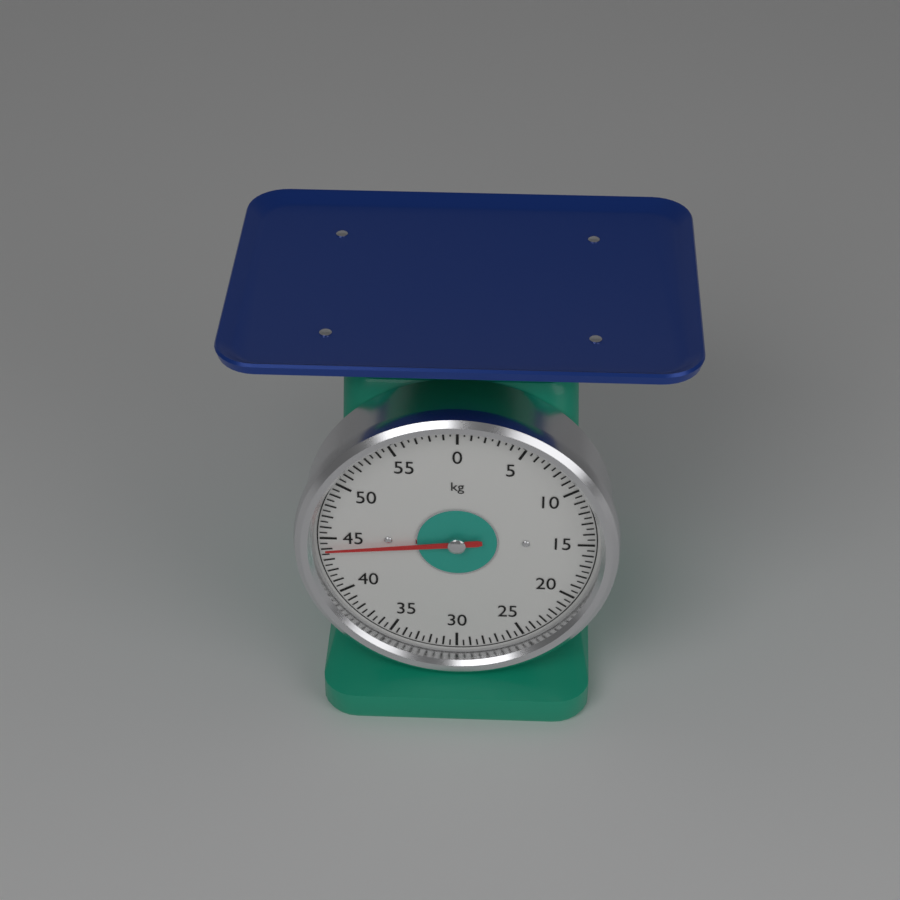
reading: 44.0 kg
